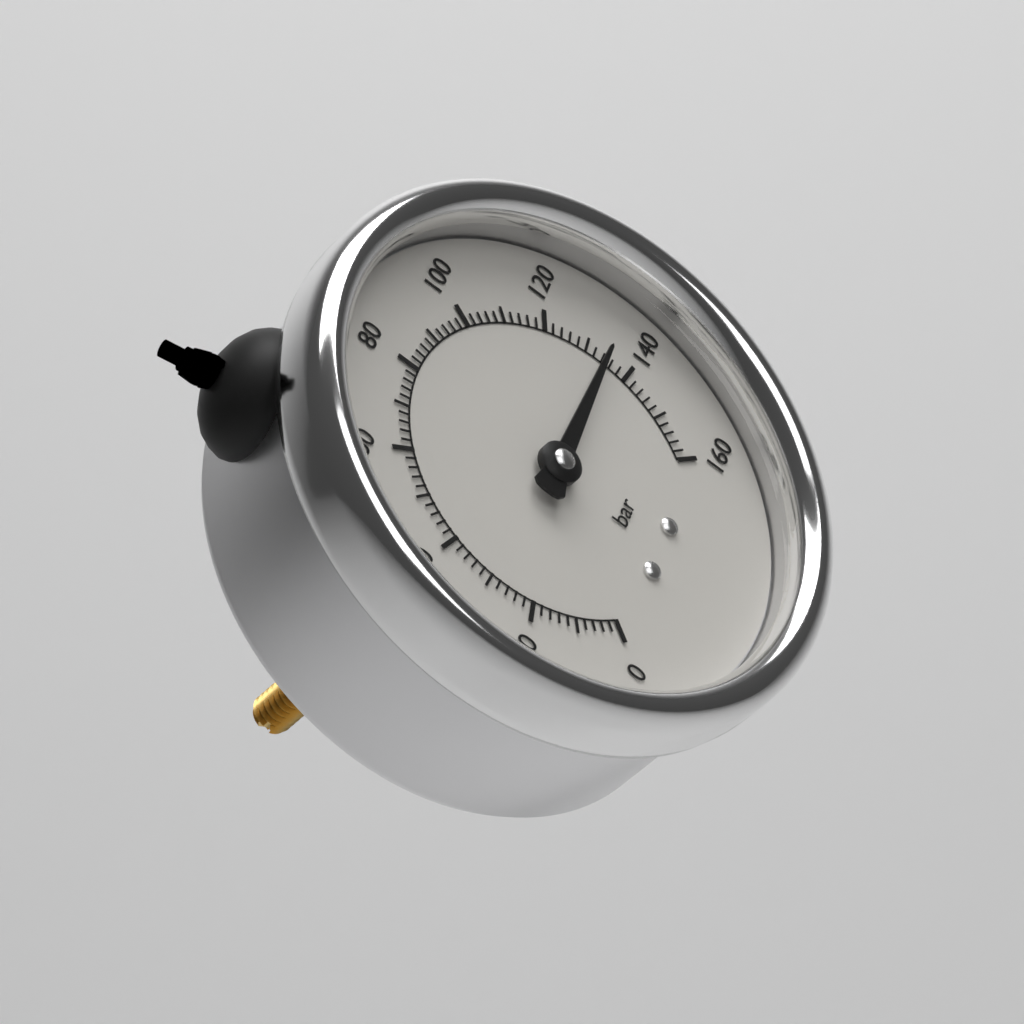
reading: 134 bar
